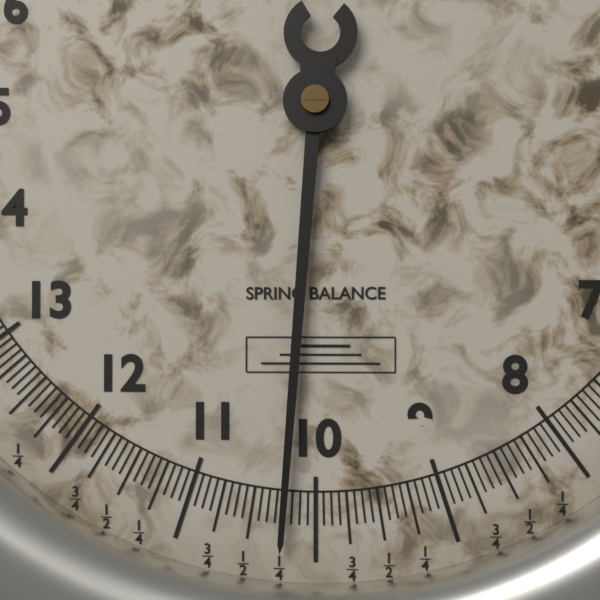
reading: 10.2500 (no unit)
